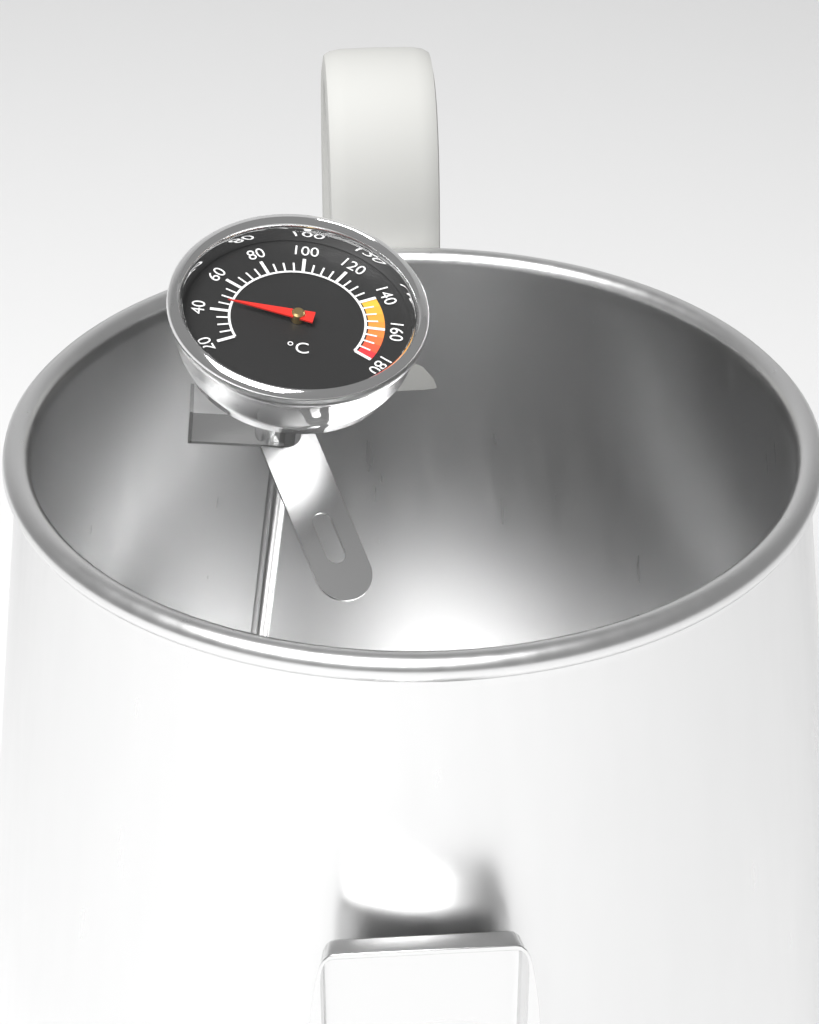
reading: 45 °C
